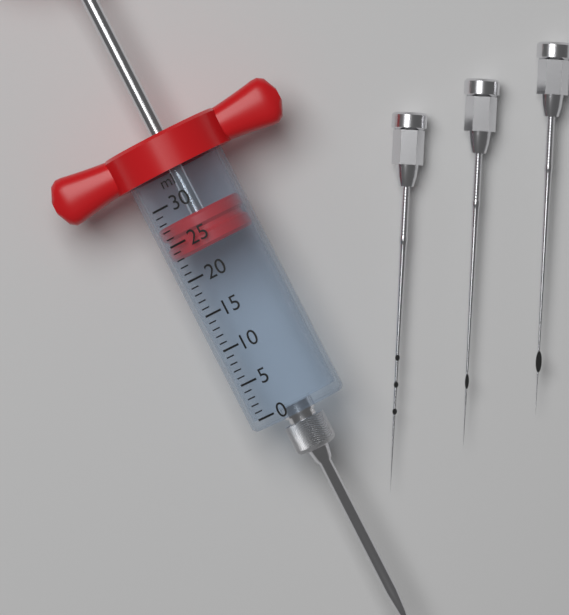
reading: 23 ml
